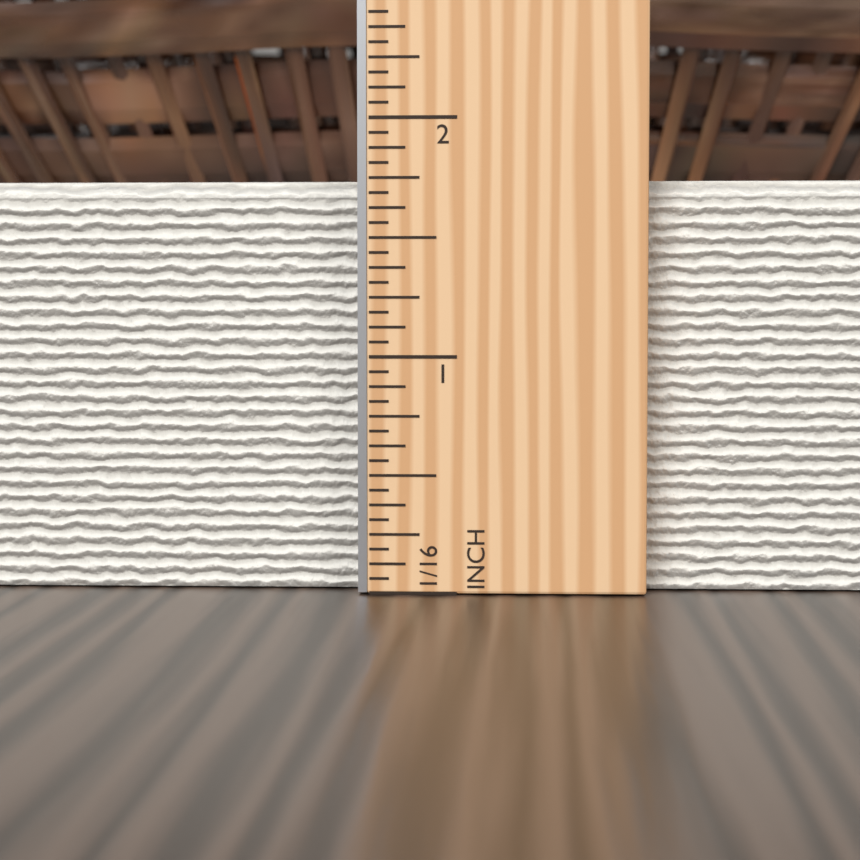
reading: 1.7500 in
